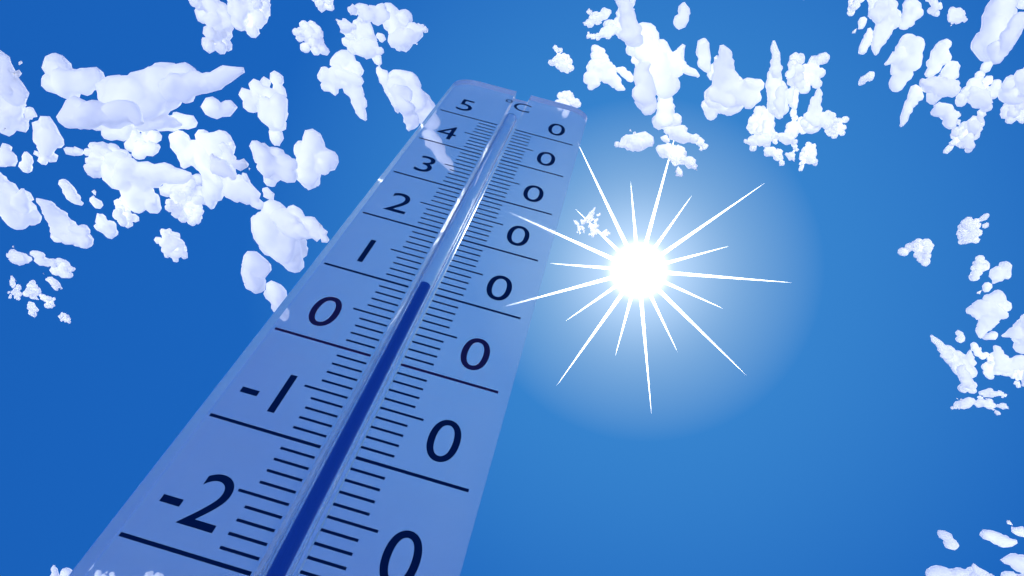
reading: 11 °C
